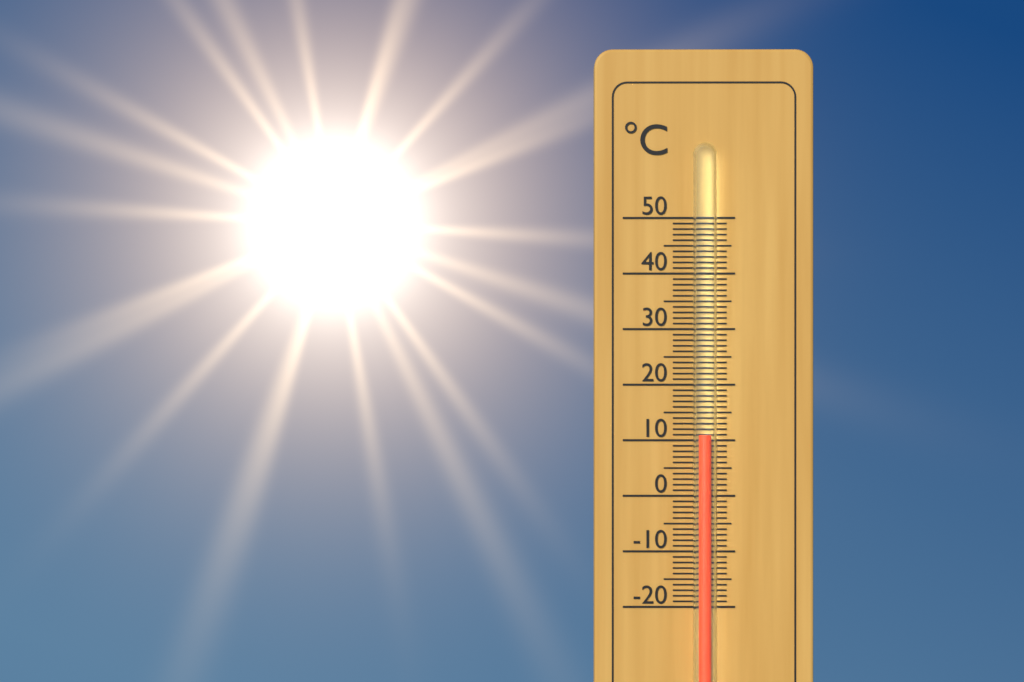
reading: 11 °C
